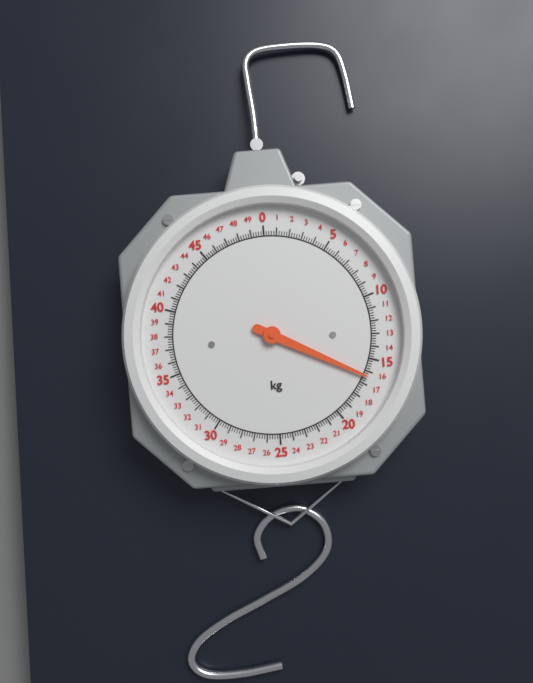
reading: 16.4 kg
